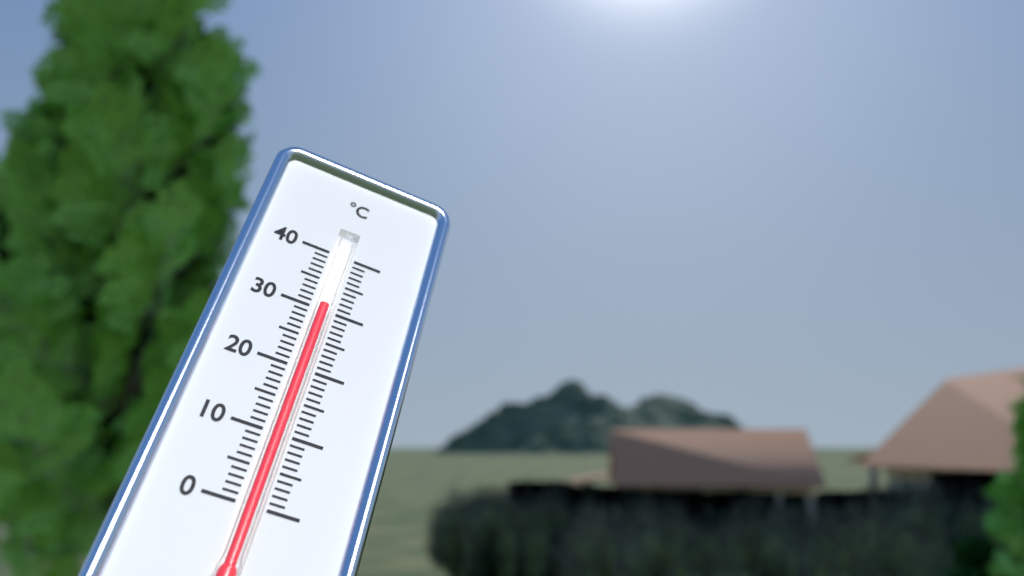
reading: 31 °C
